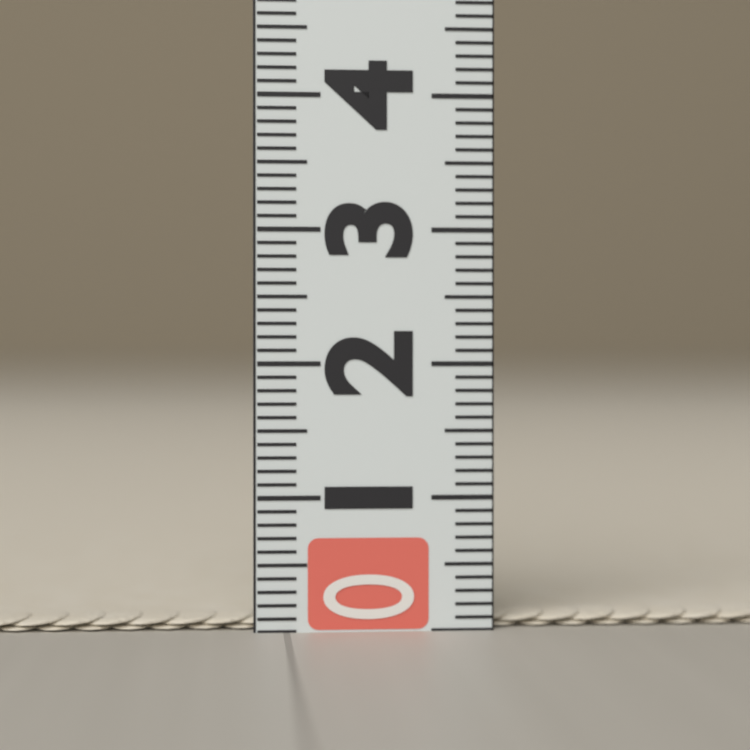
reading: 0.1 (no unit)
